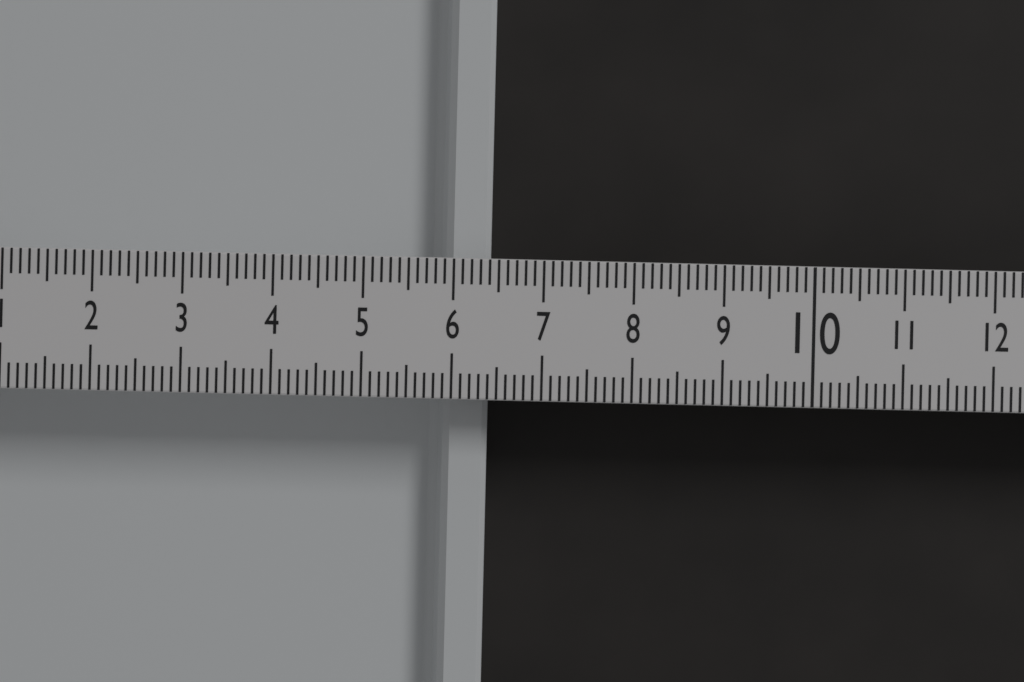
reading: 6.4 (no unit)
